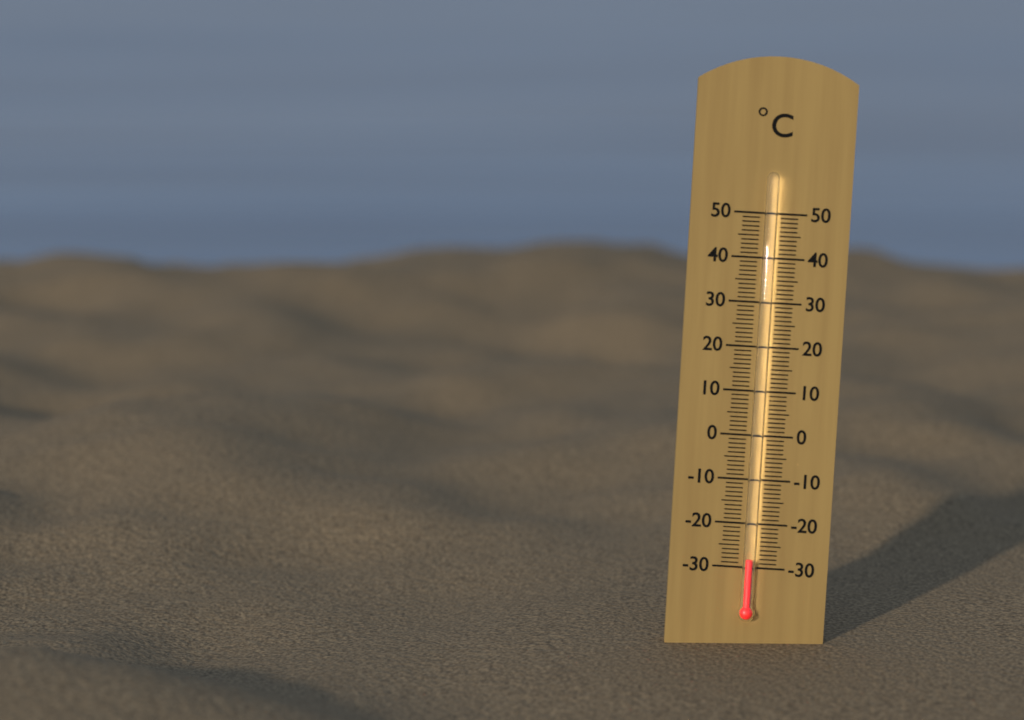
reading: -28 °C
